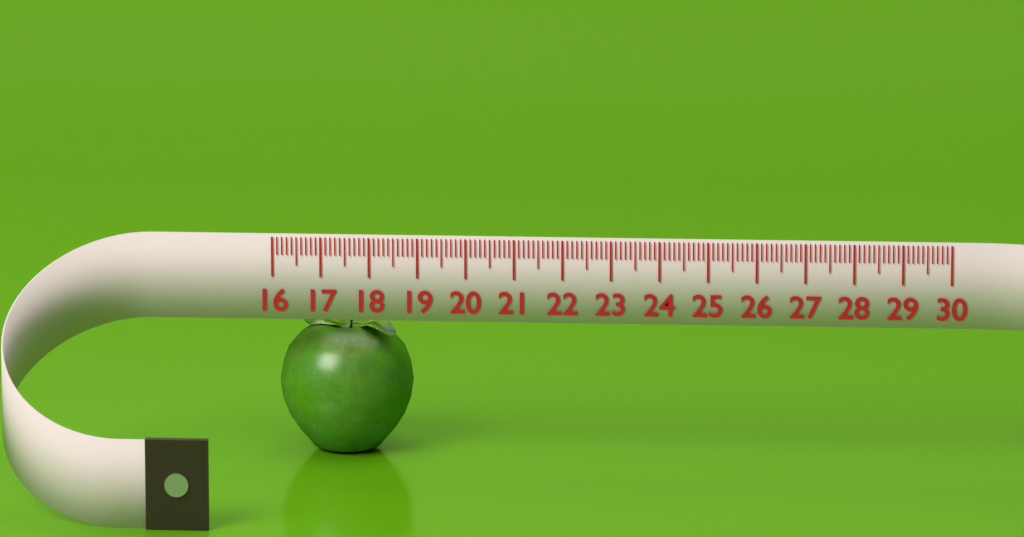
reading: 18.8 (no unit)
